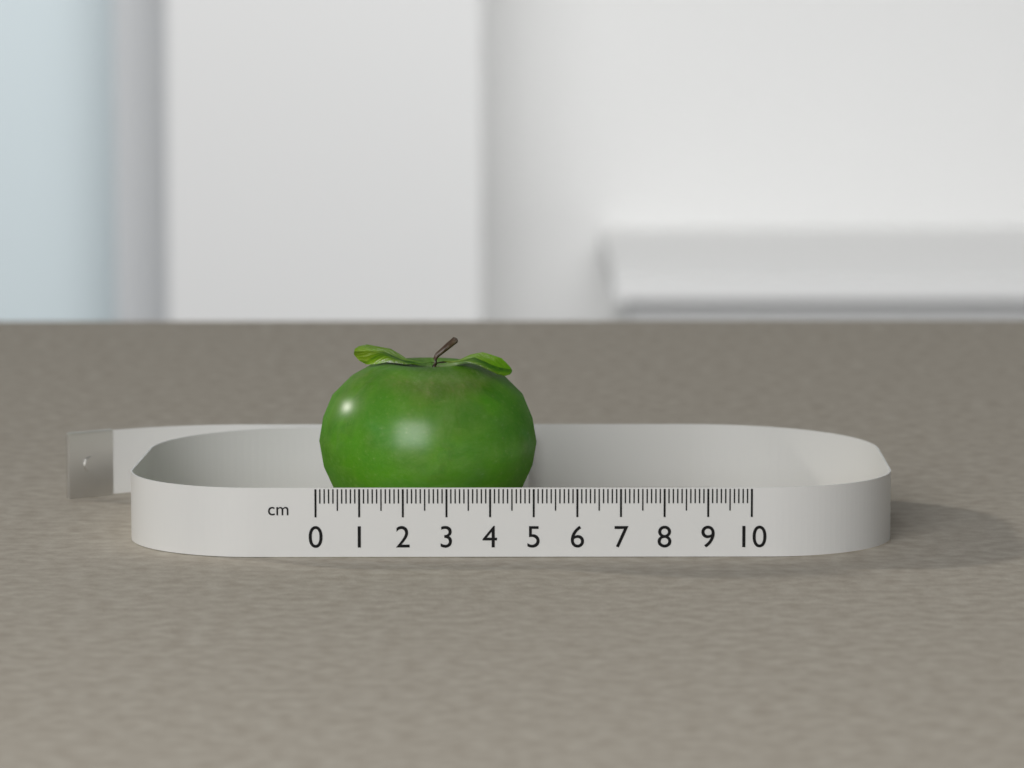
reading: 5.1 cm
